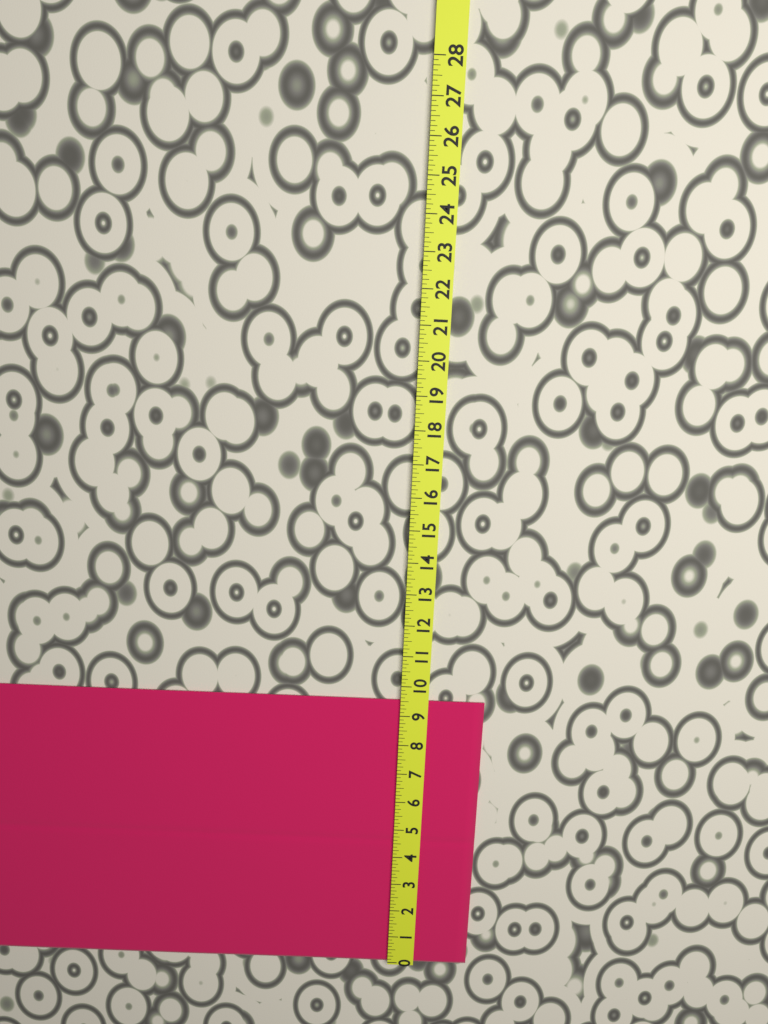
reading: 9.500 (no unit)
